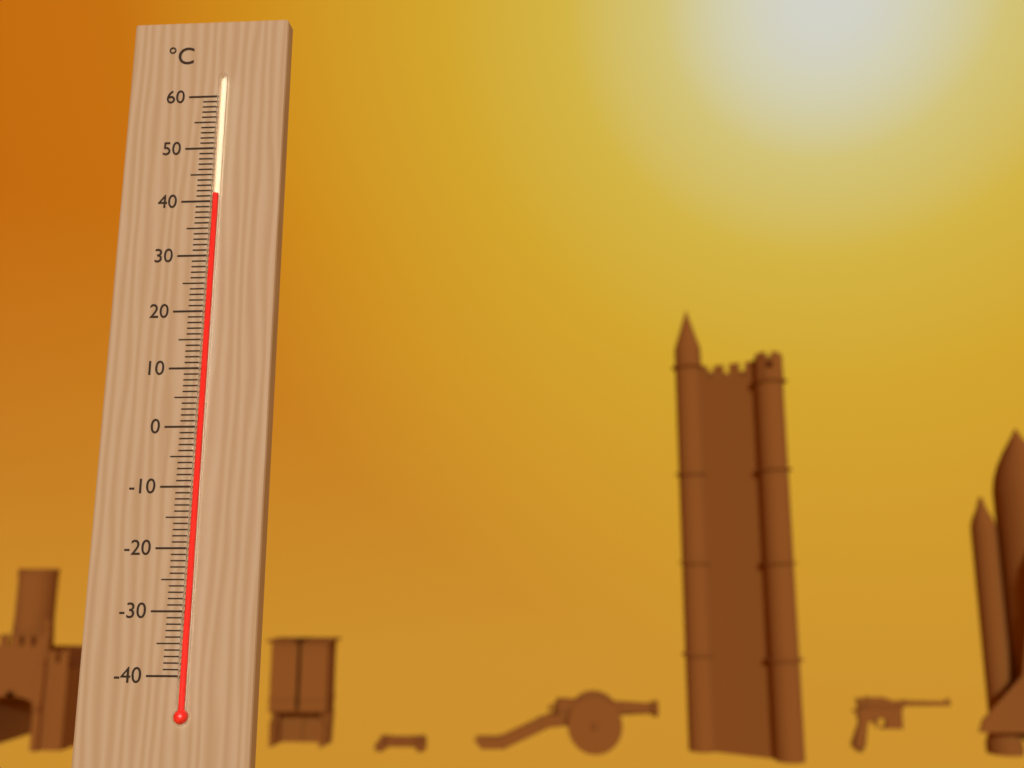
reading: 41 °C
